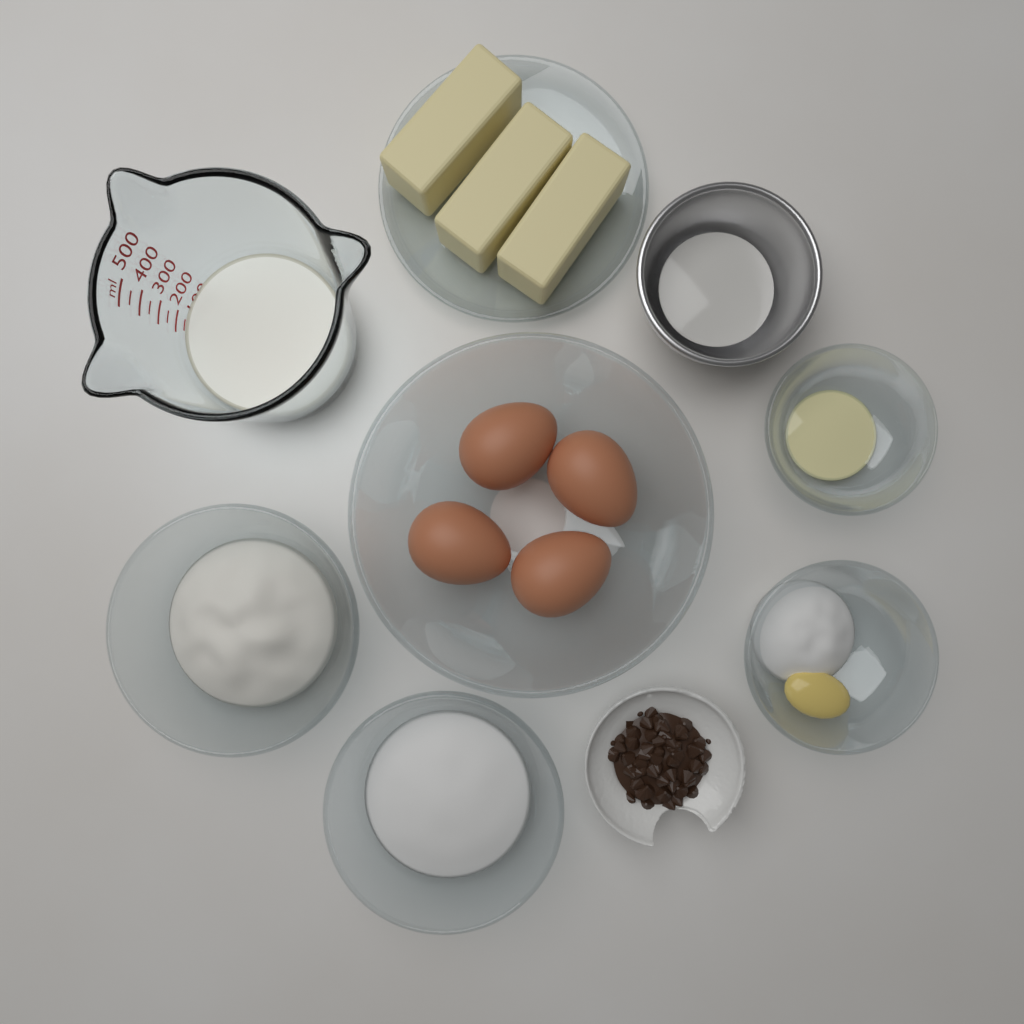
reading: 150 ml
